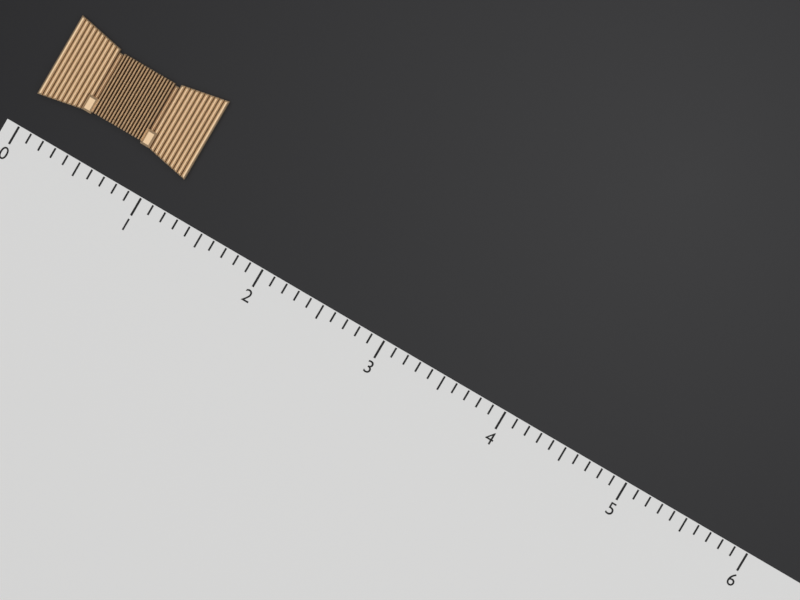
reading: 1.2 (no unit)
